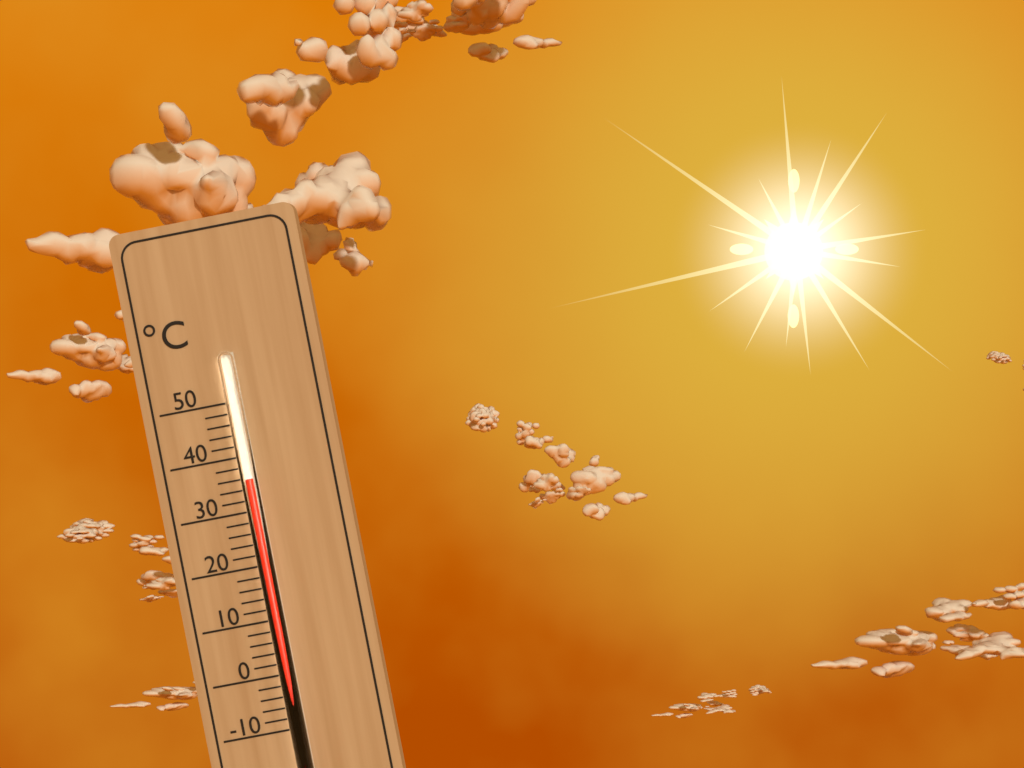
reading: 36 °C
